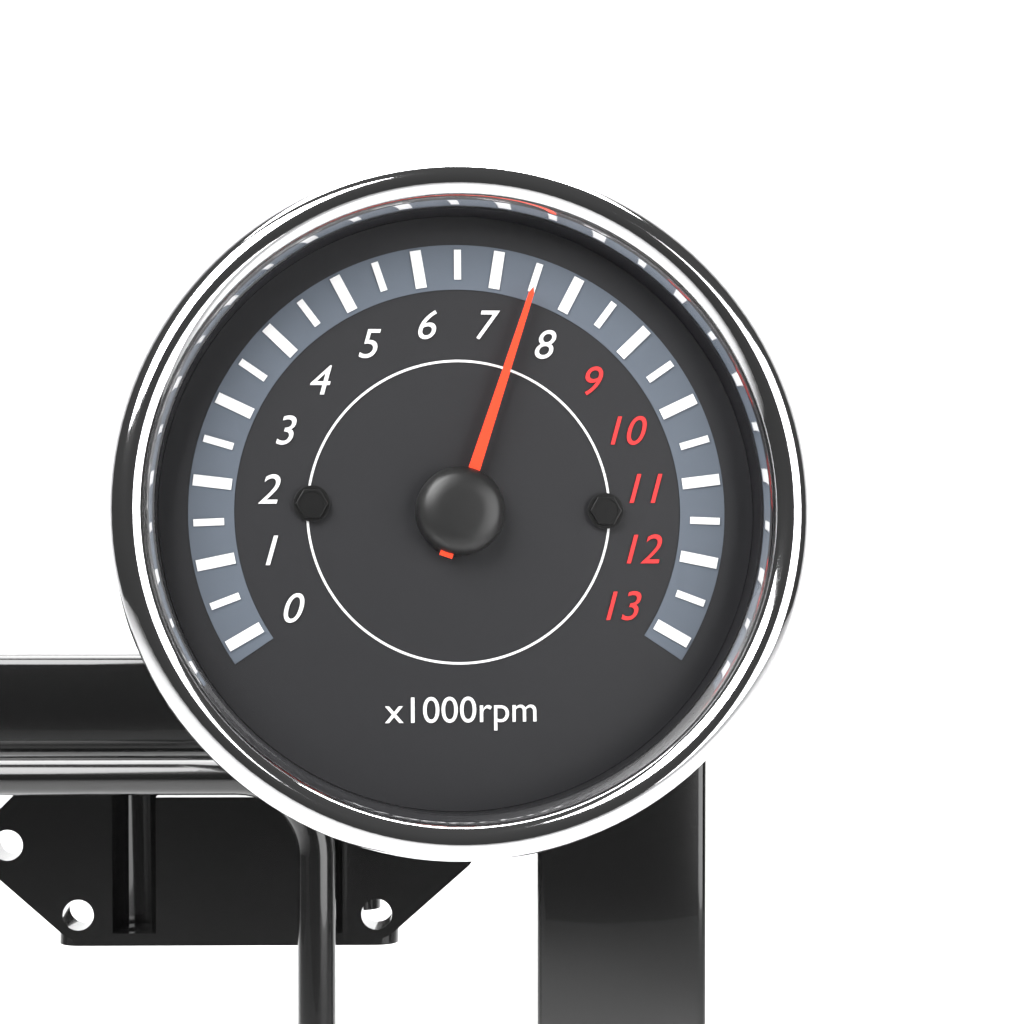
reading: 7500 rpm
